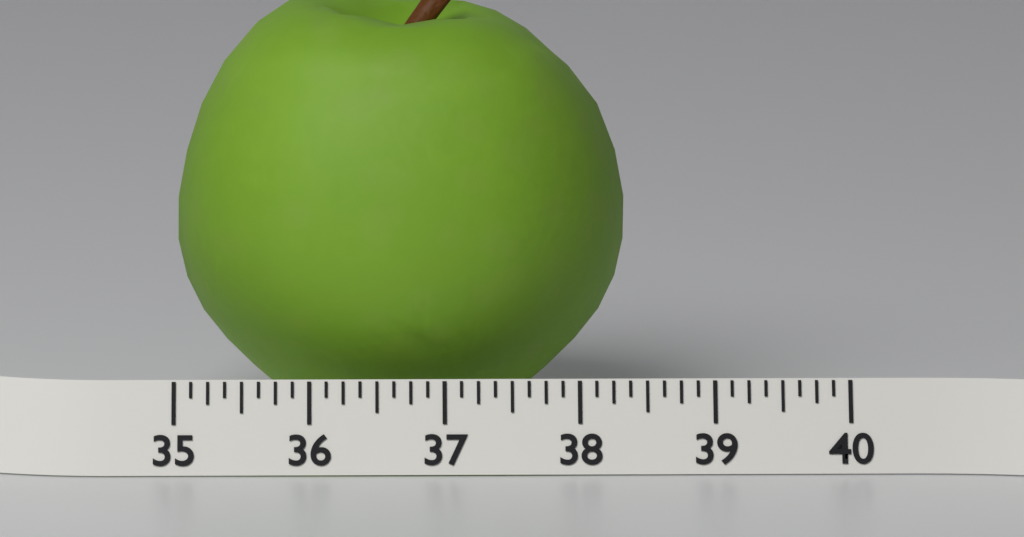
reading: 38.375 (no unit)
